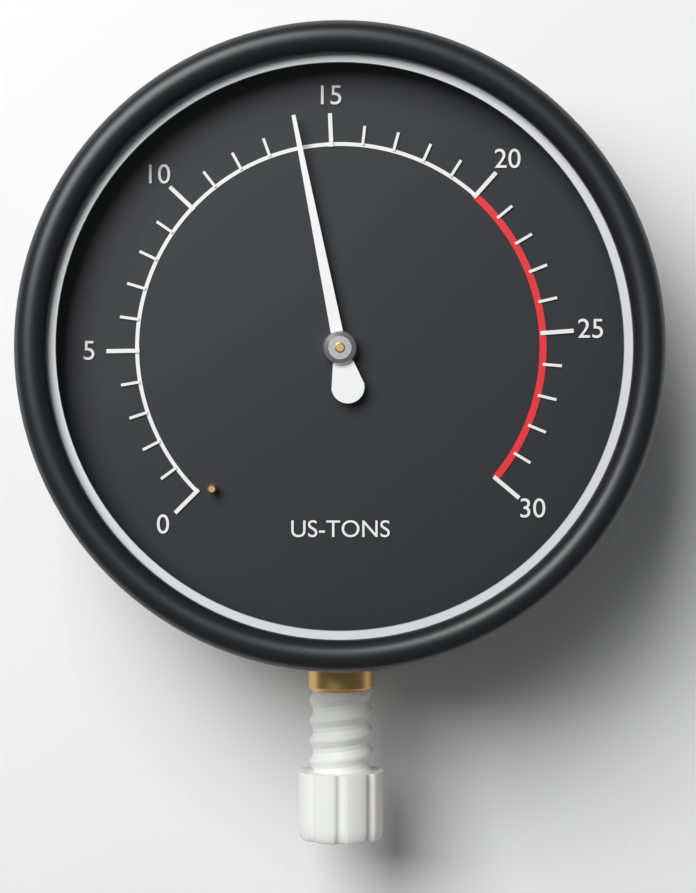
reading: 14 US-TONS
